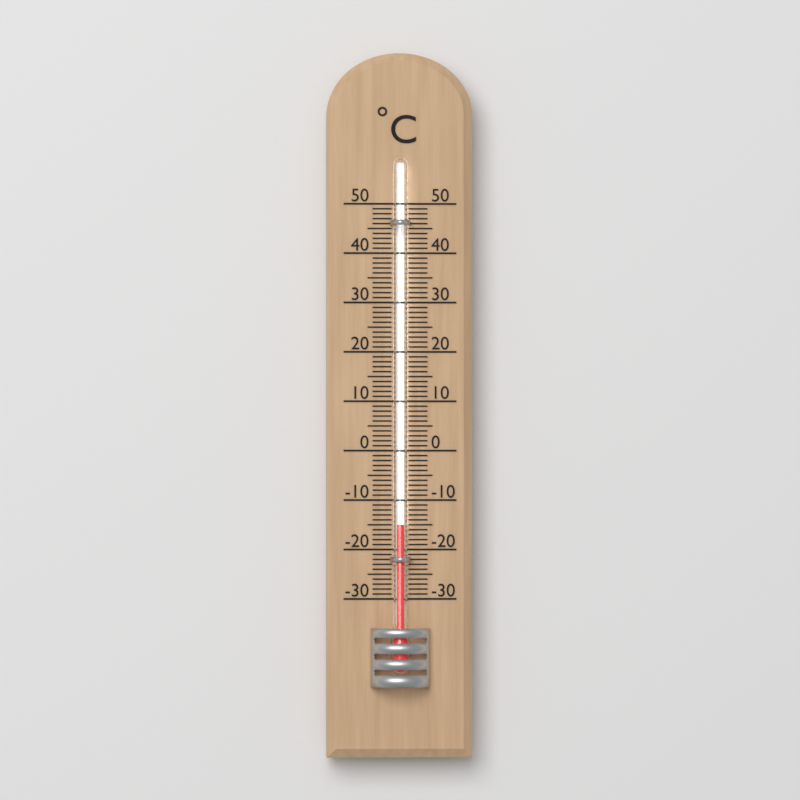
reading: -15 °C
